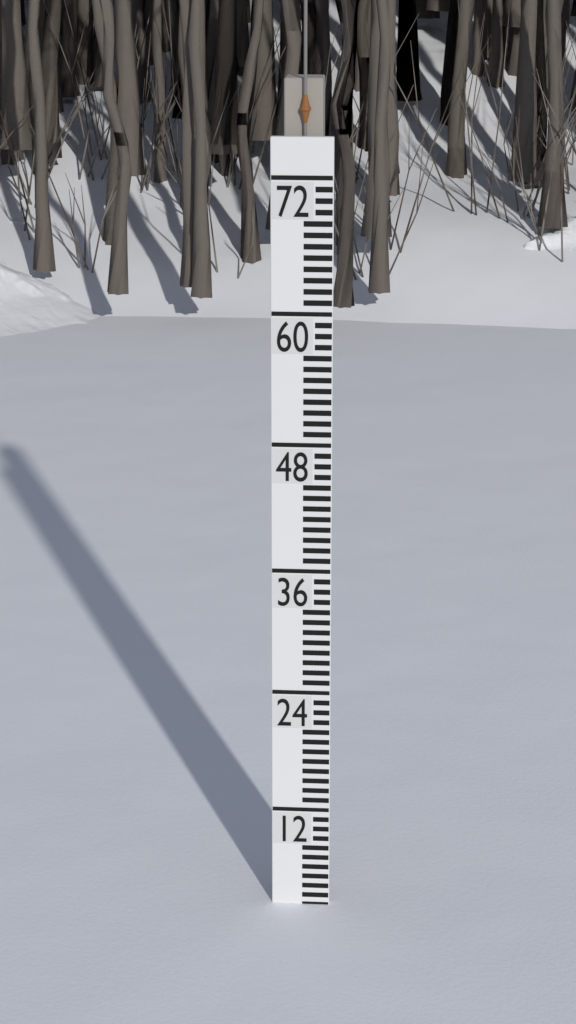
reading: 2 (no unit)
